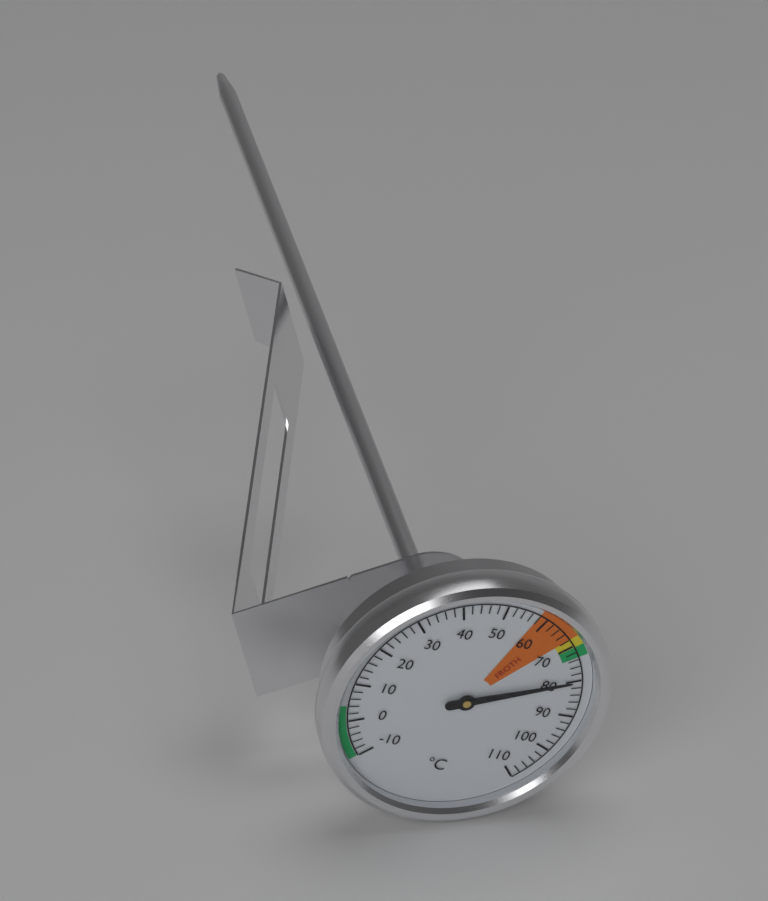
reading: 80 °C
